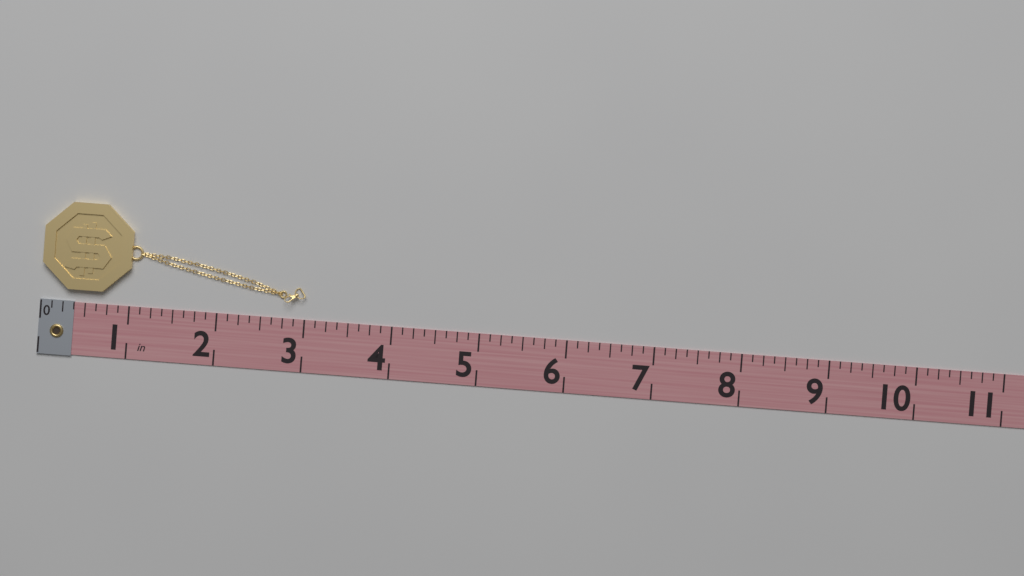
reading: 3.000 in
